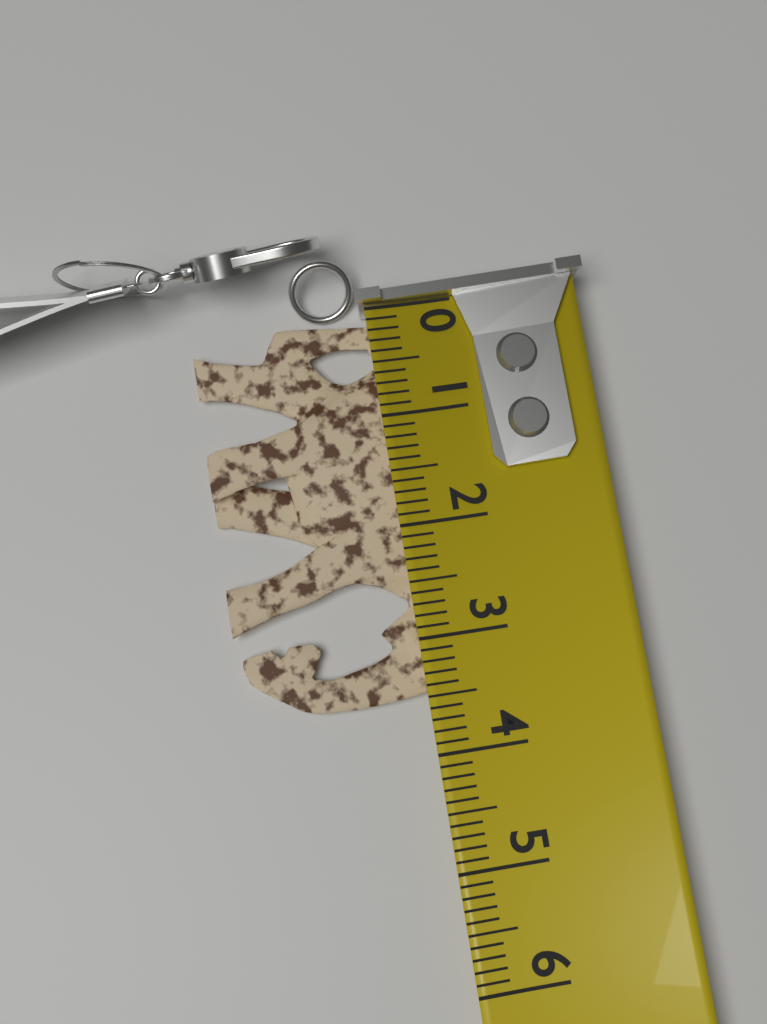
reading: 3.5 (no unit)
